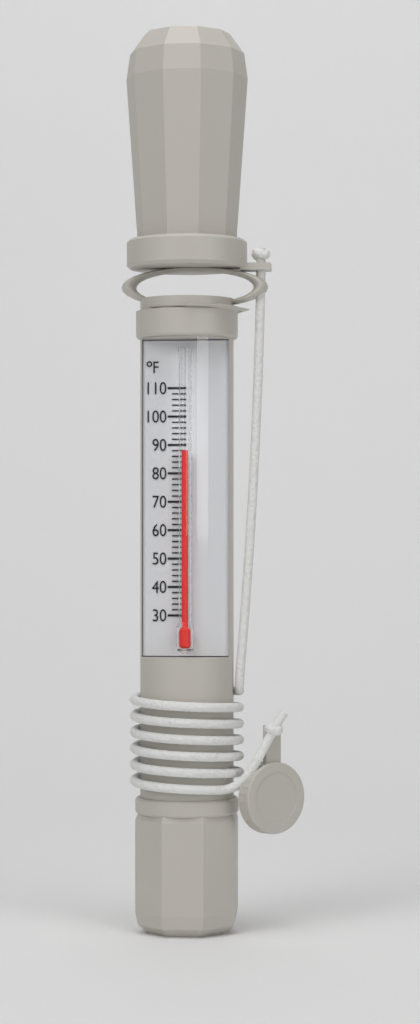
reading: 88 °F
